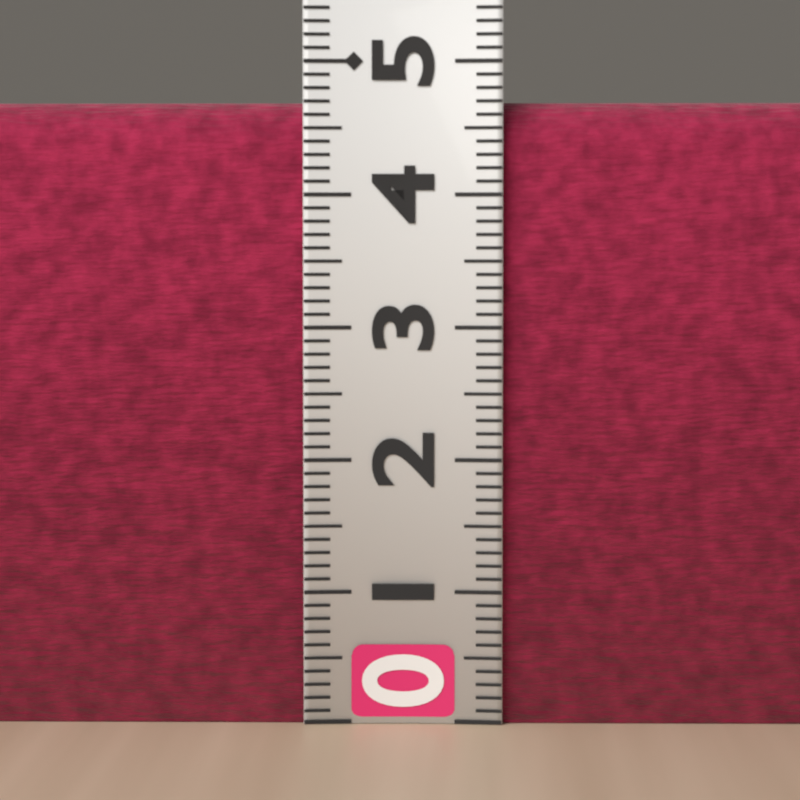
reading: 4.7 (no unit)
